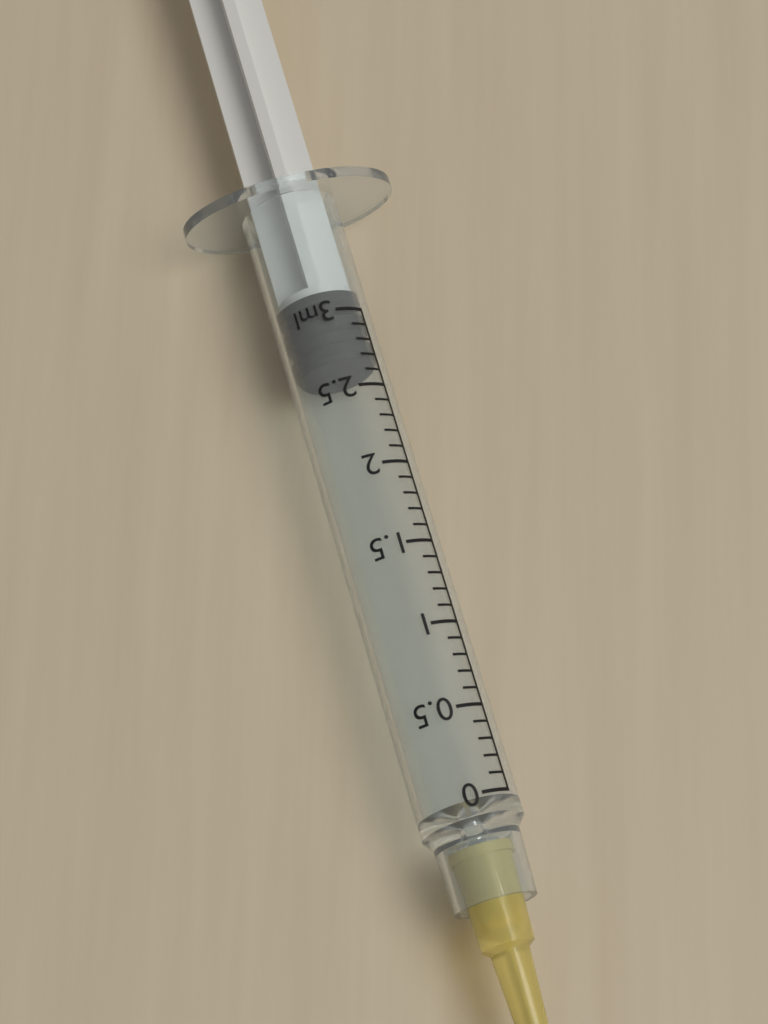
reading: 2.7 ml
